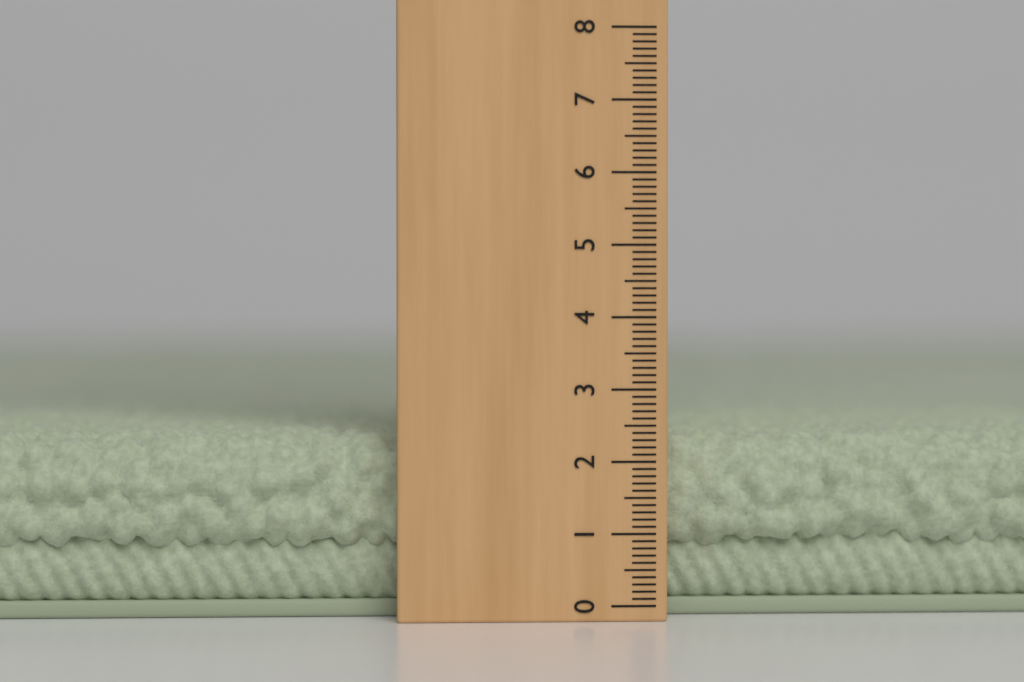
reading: 2.4 (no unit)
